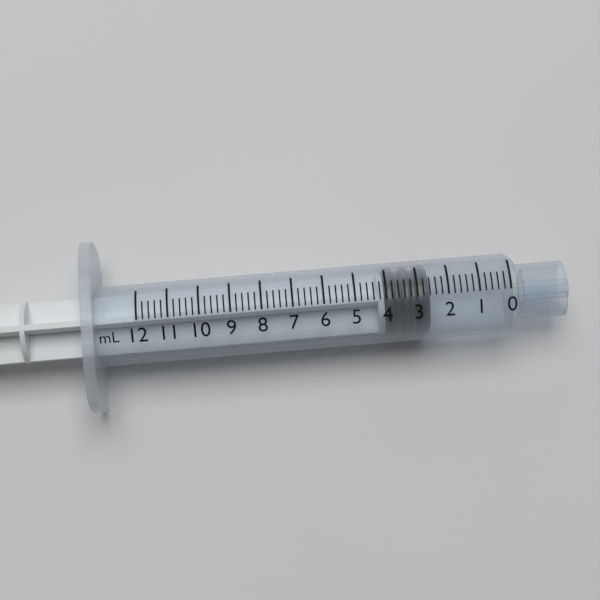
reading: 2.6 mL
